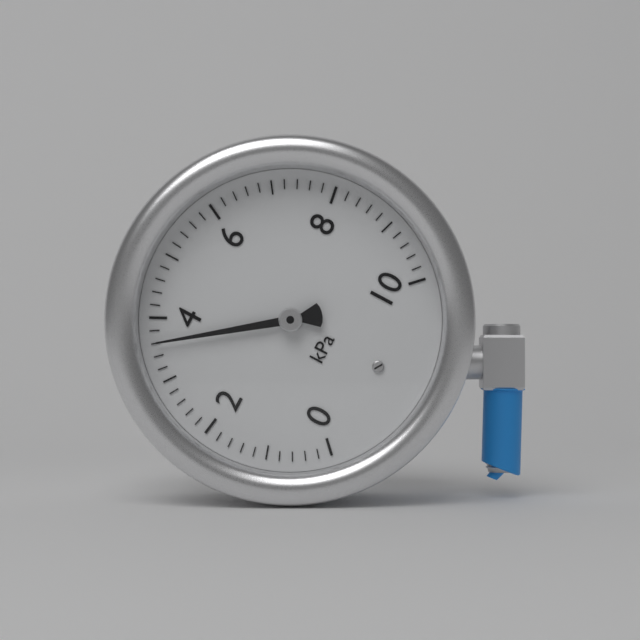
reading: 3.6 kPa
